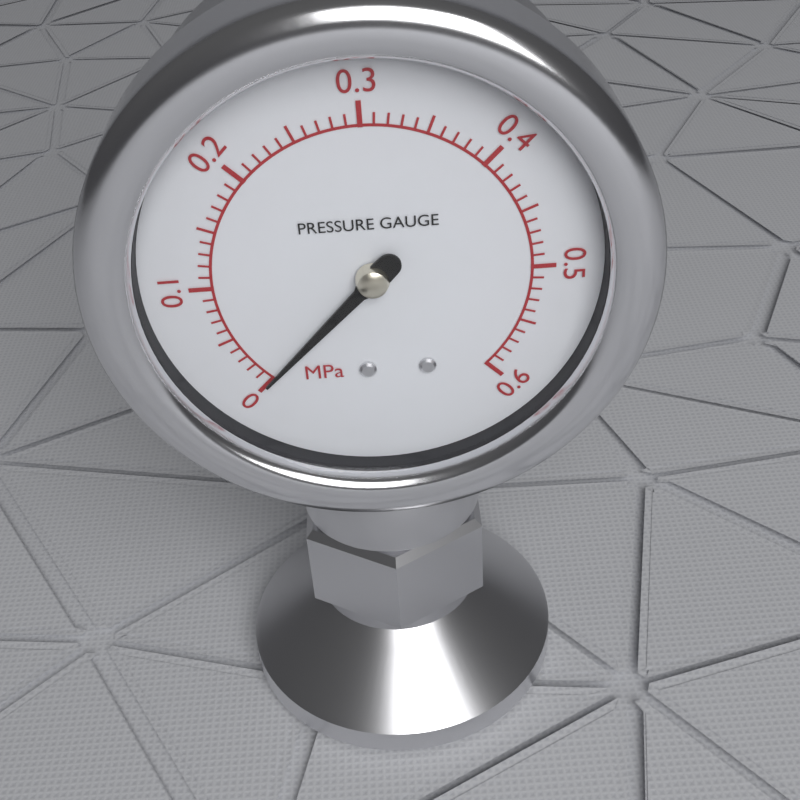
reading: 0.00 MPa
